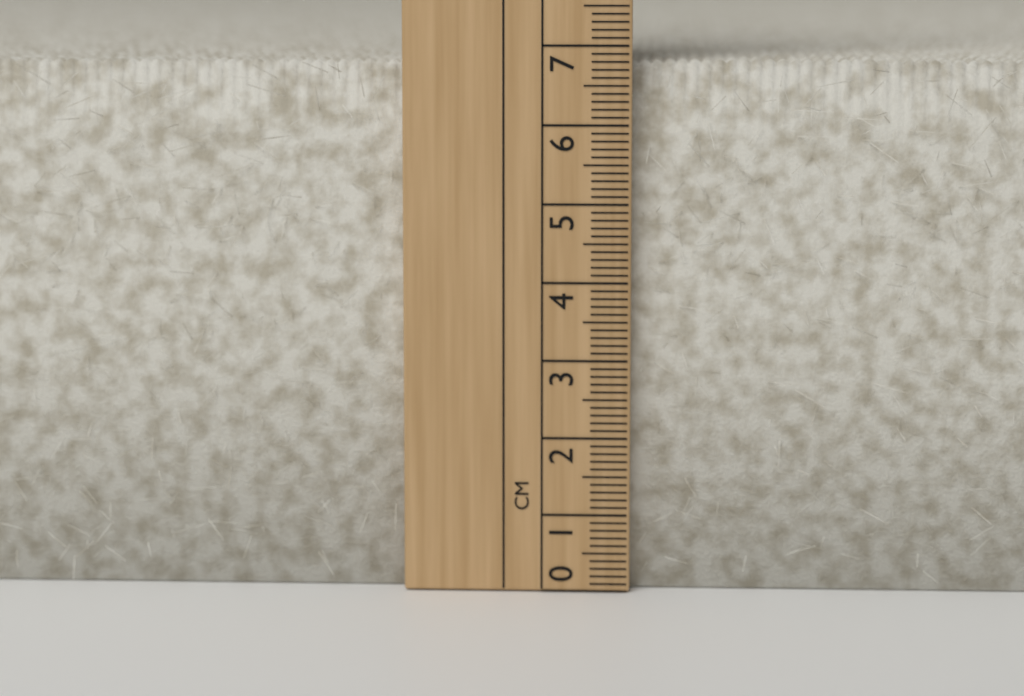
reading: 6.8 cm
